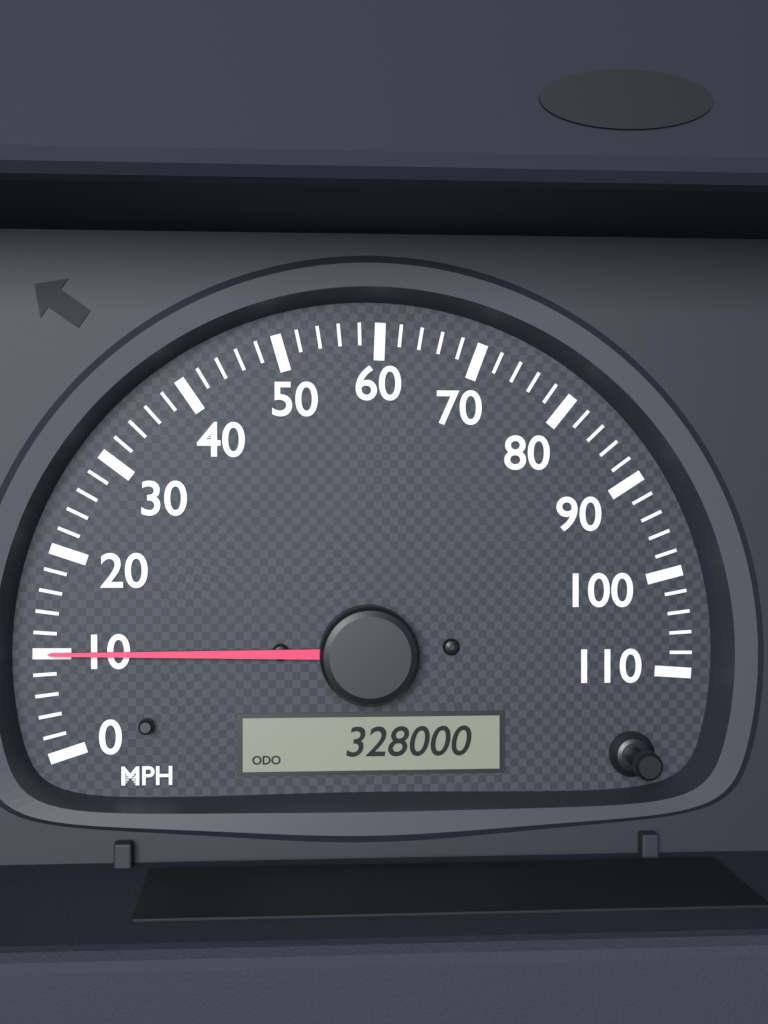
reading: 10 MPH
